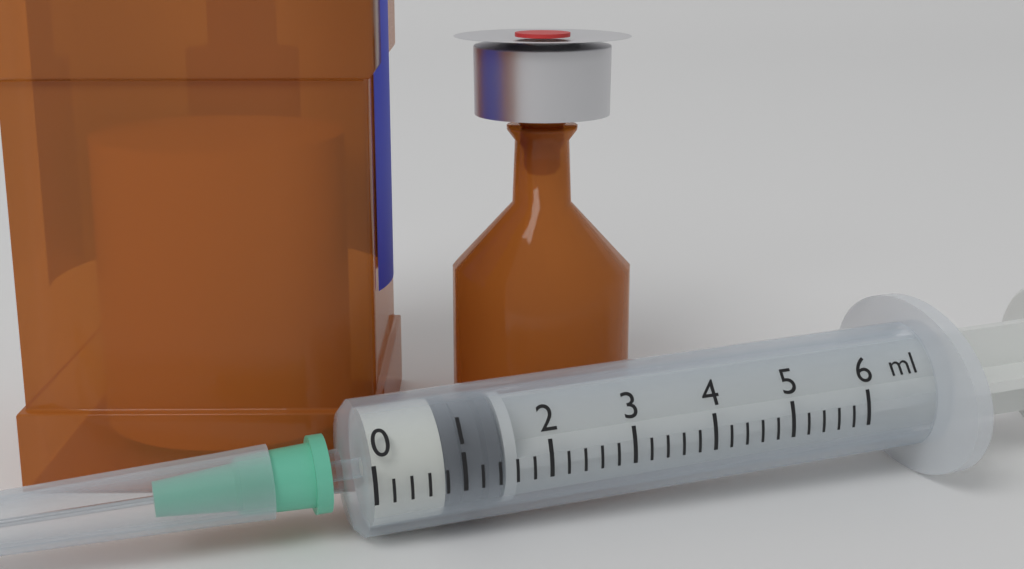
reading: 0.8 ml
